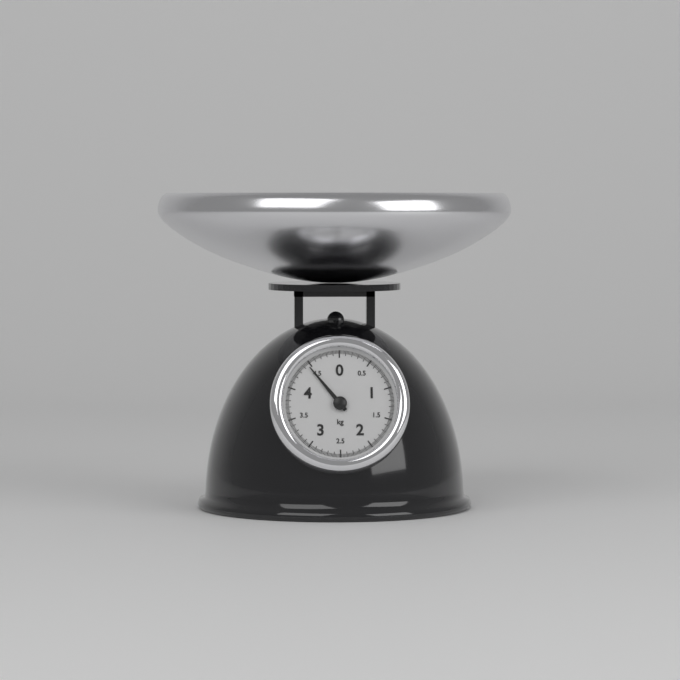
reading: 4.46 kg
